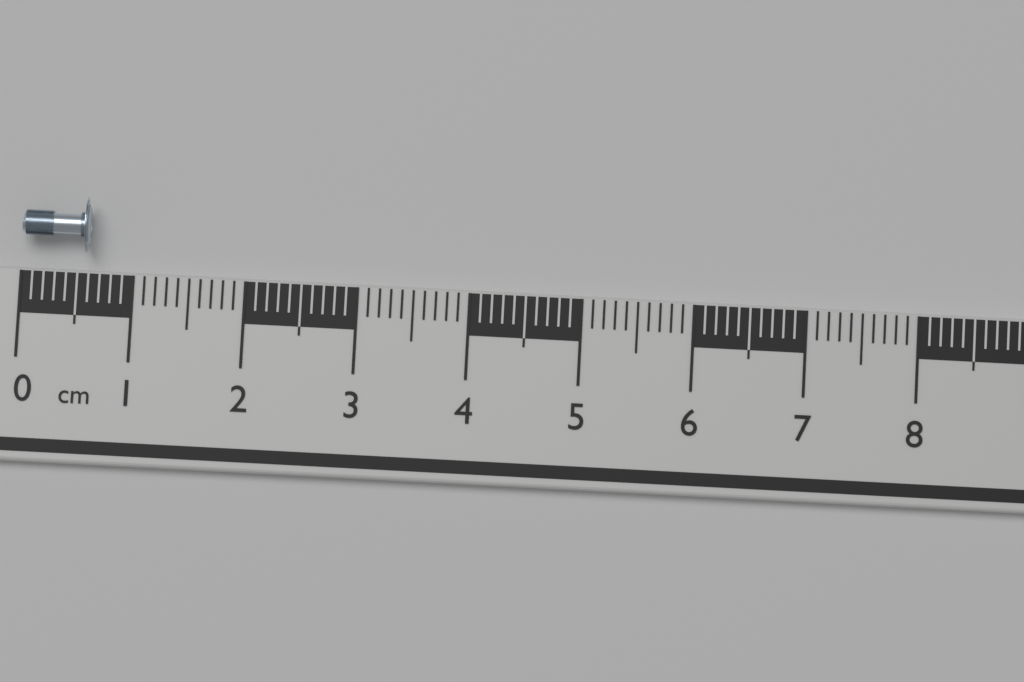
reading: 0.6 cm
